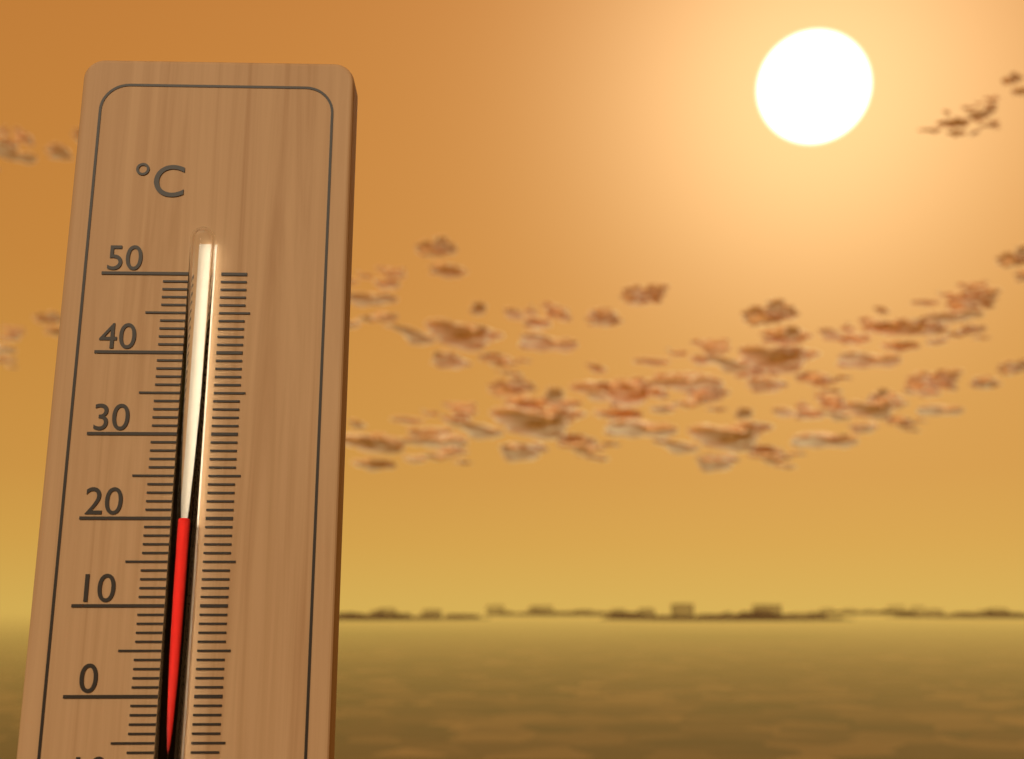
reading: 20 °C
